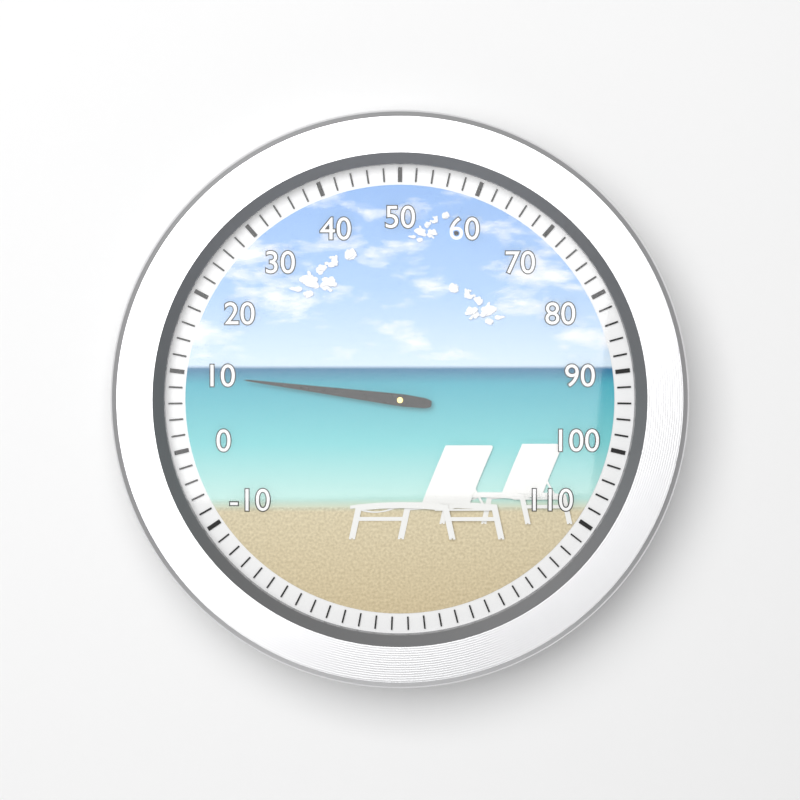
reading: 10 (no unit)
